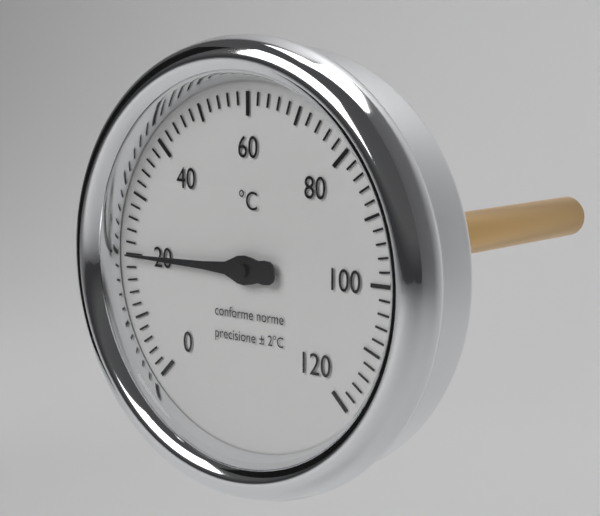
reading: 20 °C
